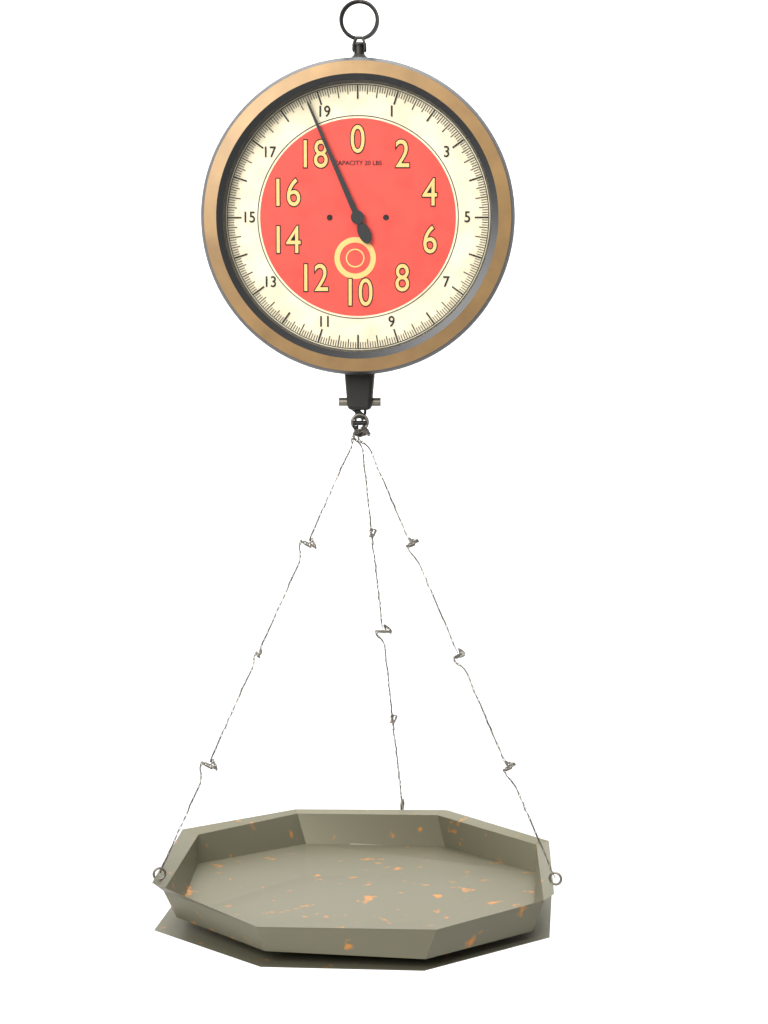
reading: 18.6875 lbs
